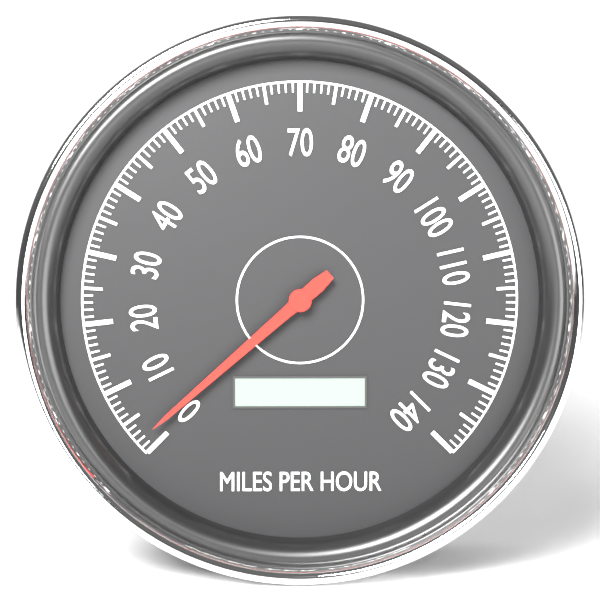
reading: 2 mph
